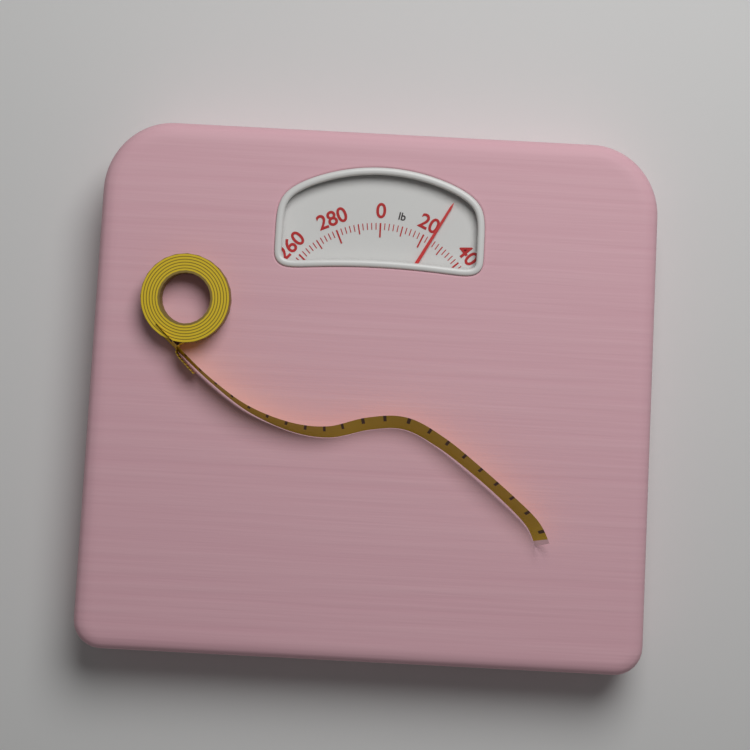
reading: 24 lb
